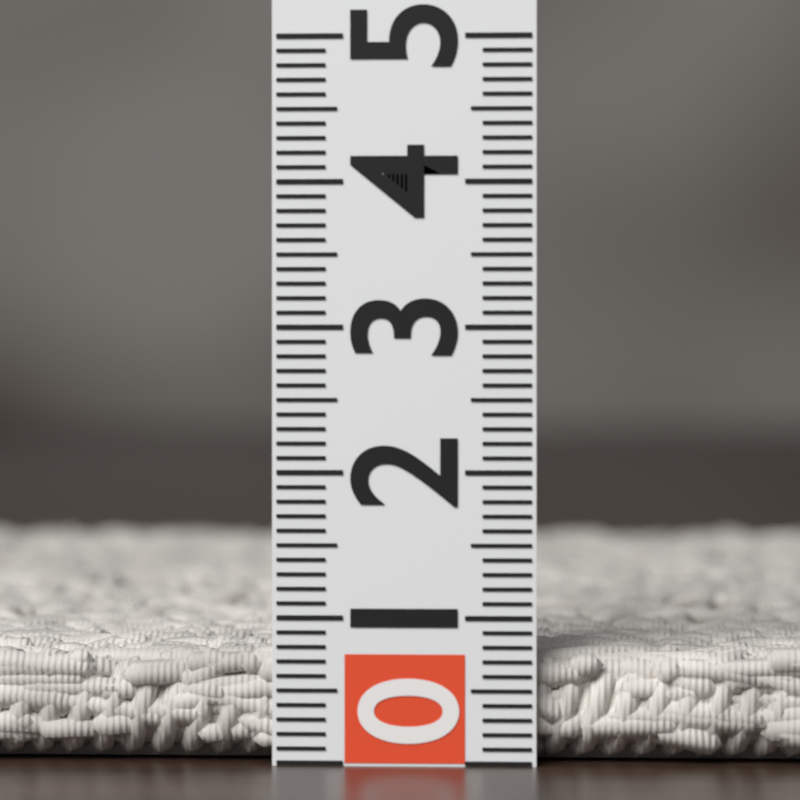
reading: 0.8 (no unit)
